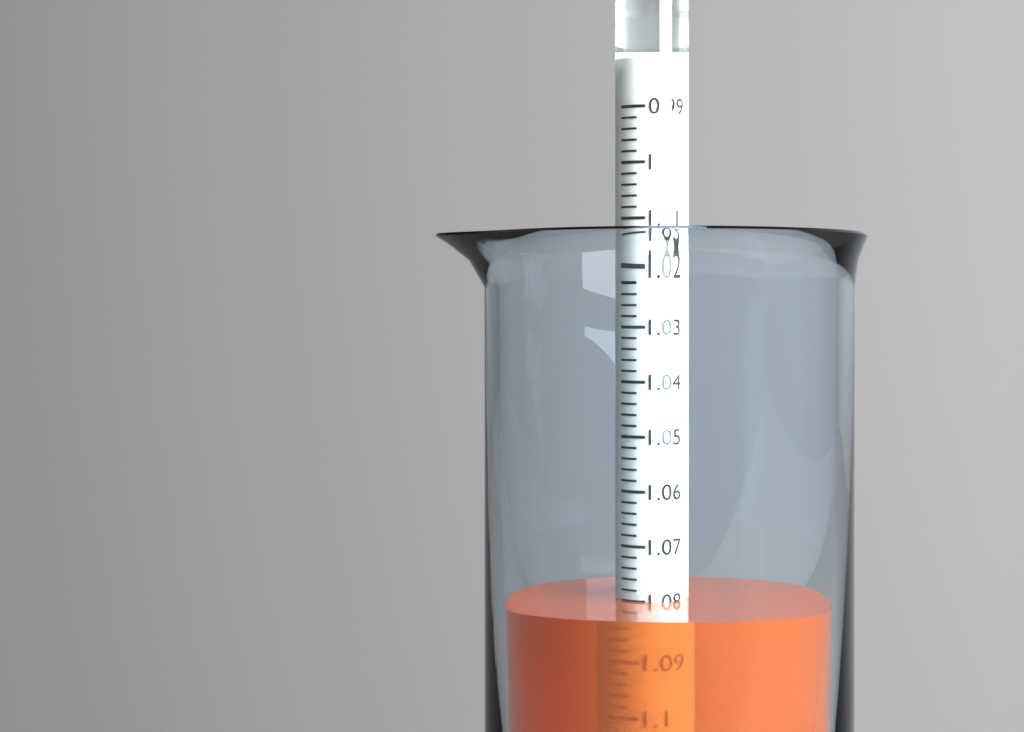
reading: 1.080 (no unit)
